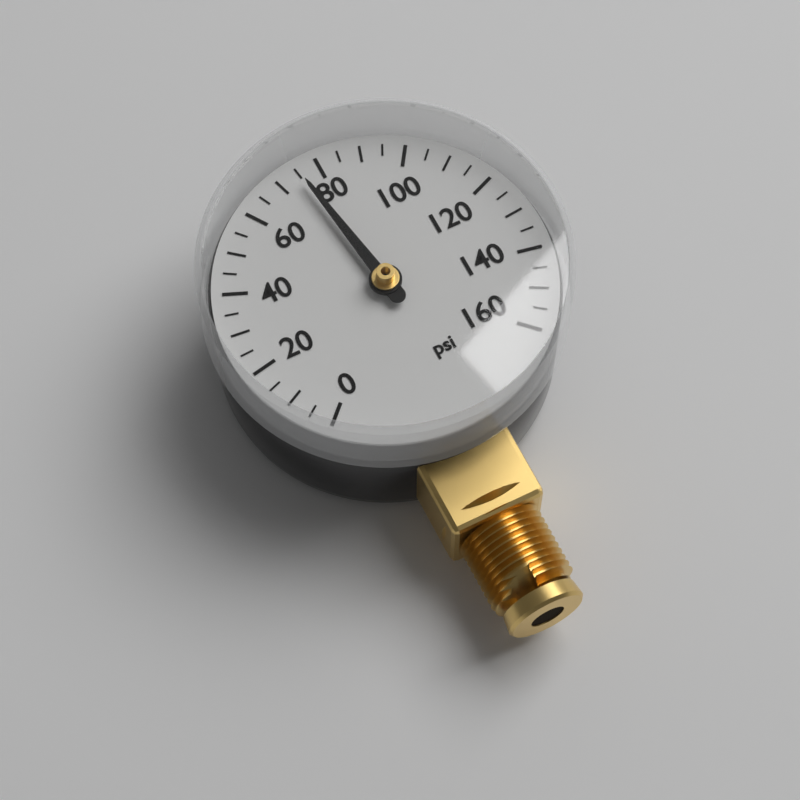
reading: 75 psi
